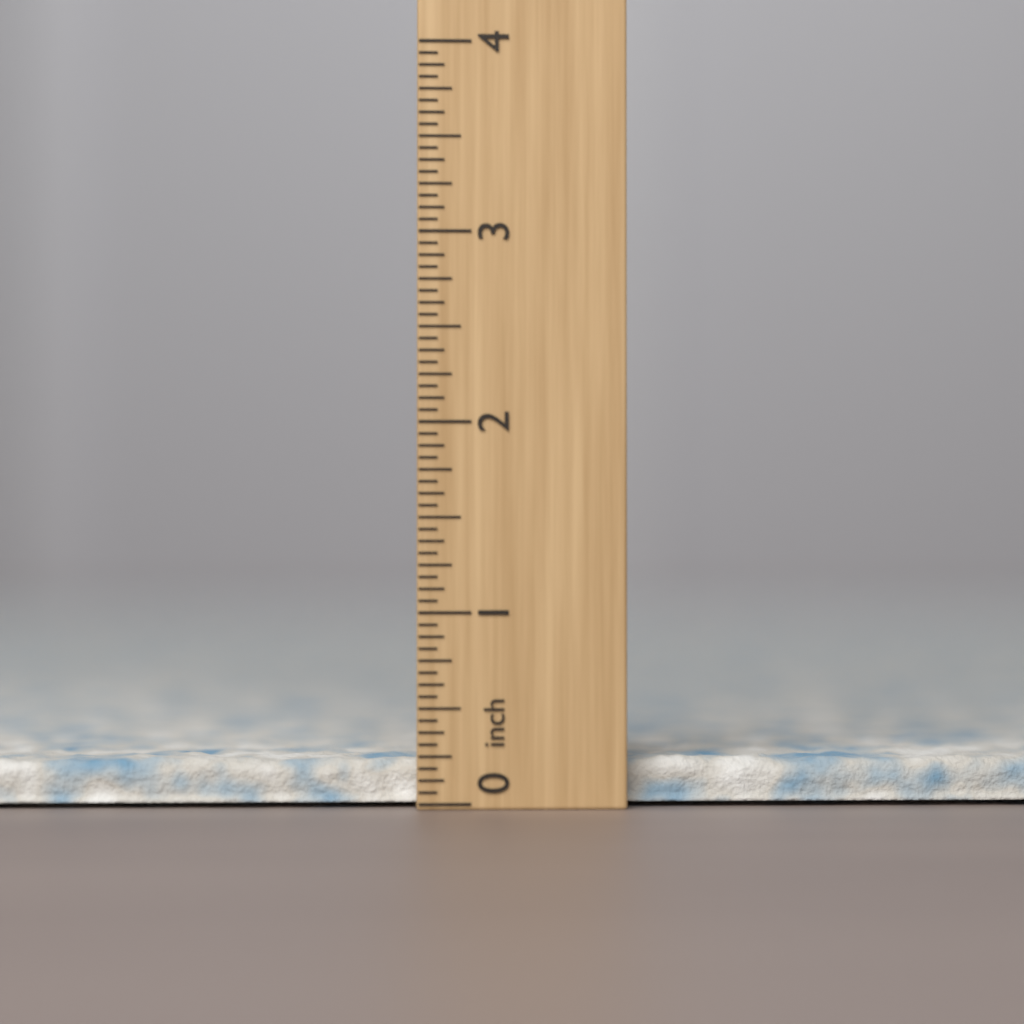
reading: 0.2500 inch
